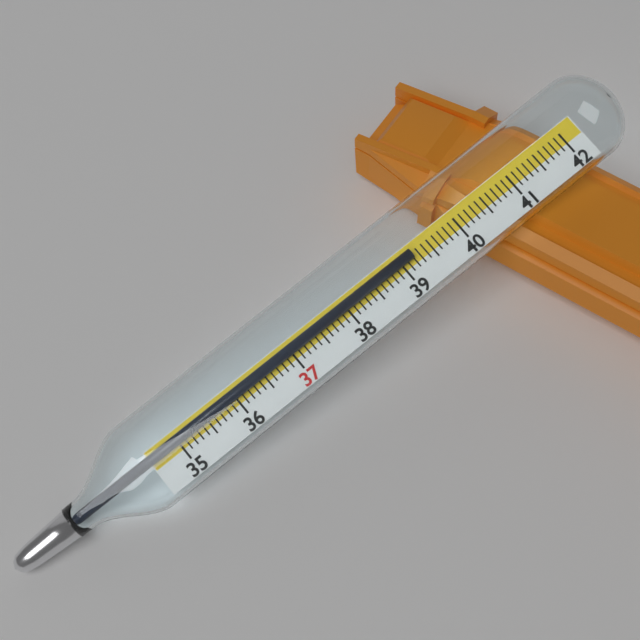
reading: 39.2 (no unit)
